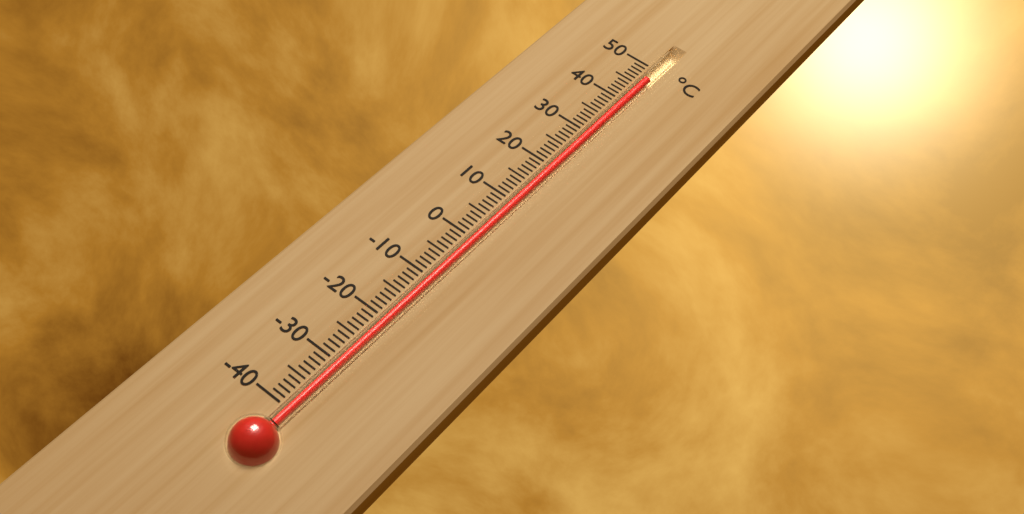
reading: 47 °C
